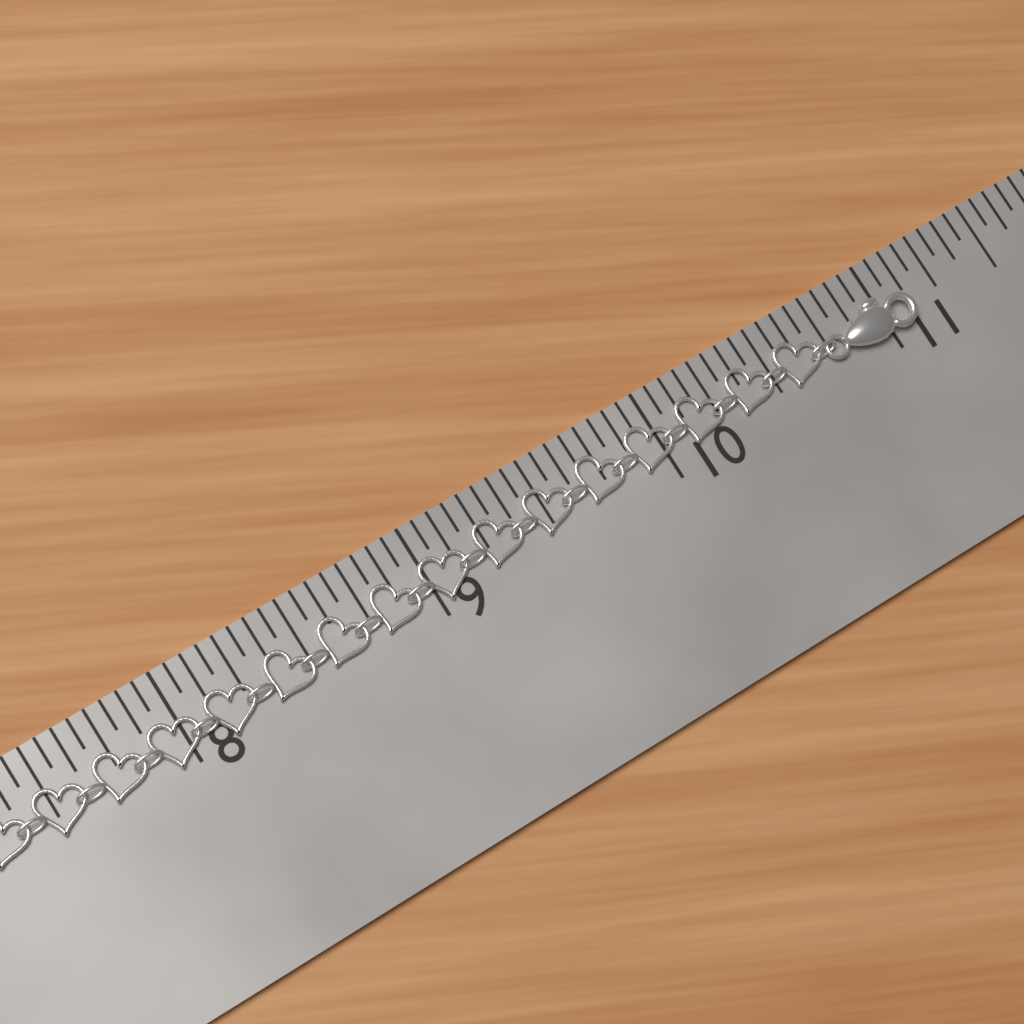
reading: 11.1250 in
